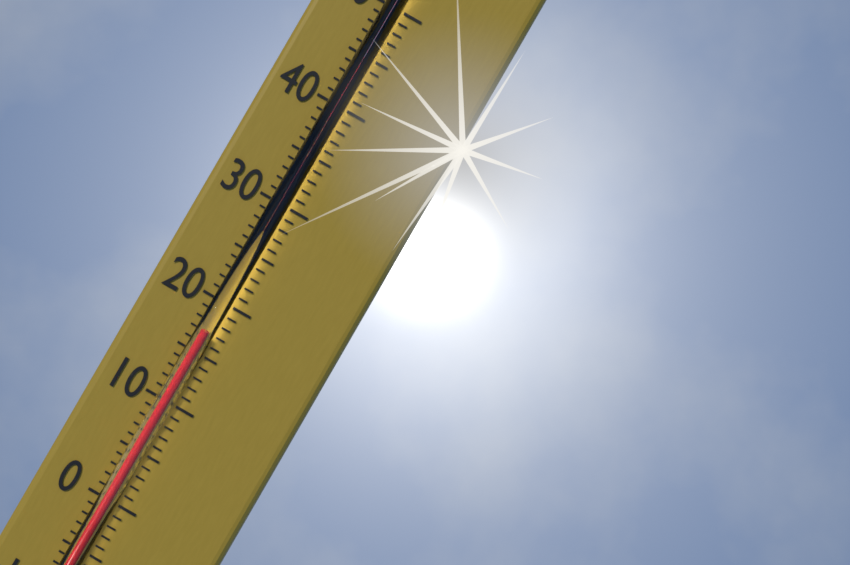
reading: 17 °C
